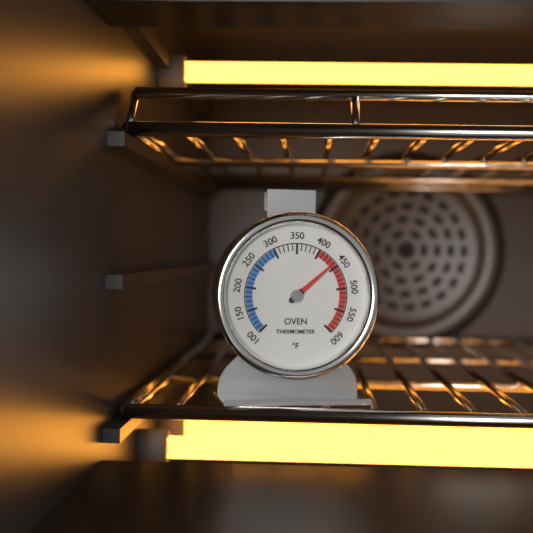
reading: 440 °F
